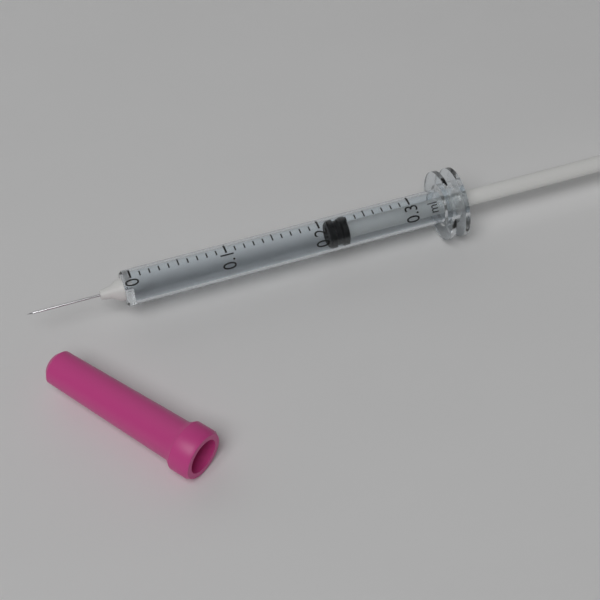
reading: 0.21 ml
